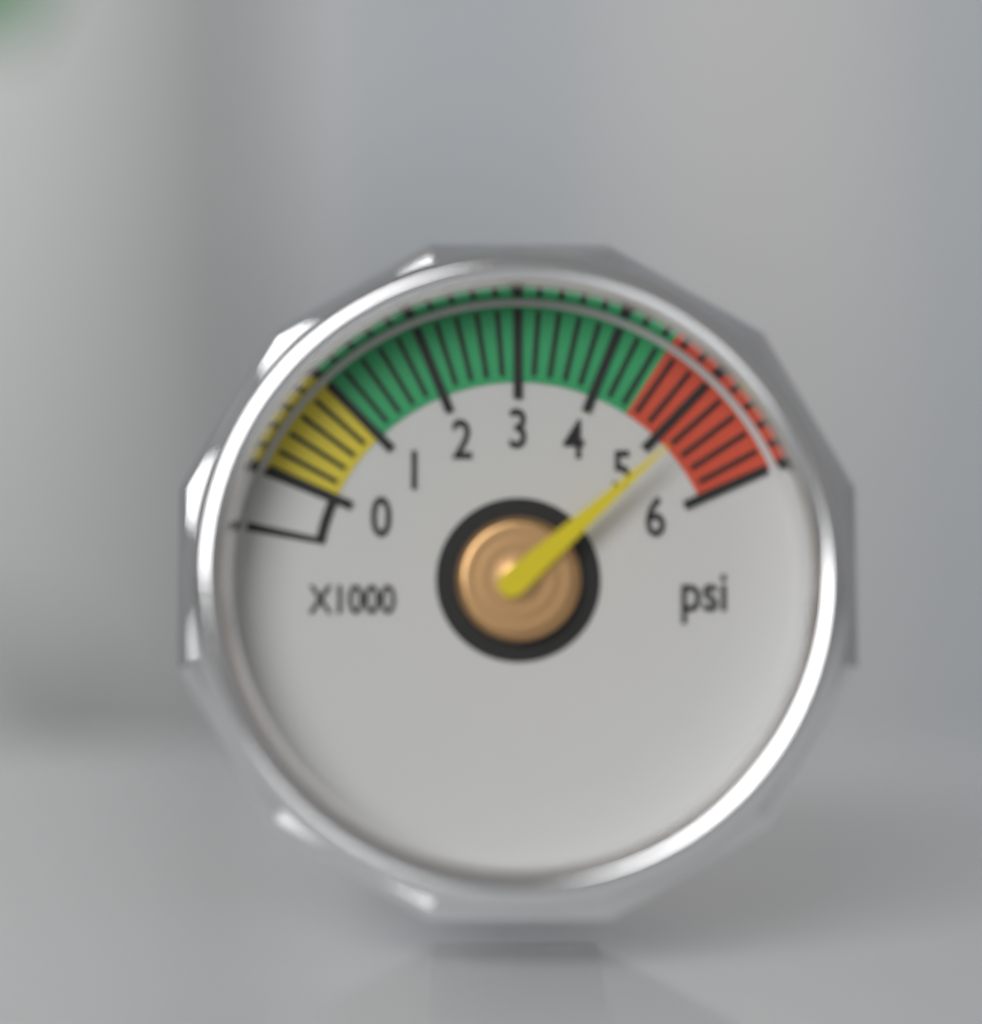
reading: 5200 psi
